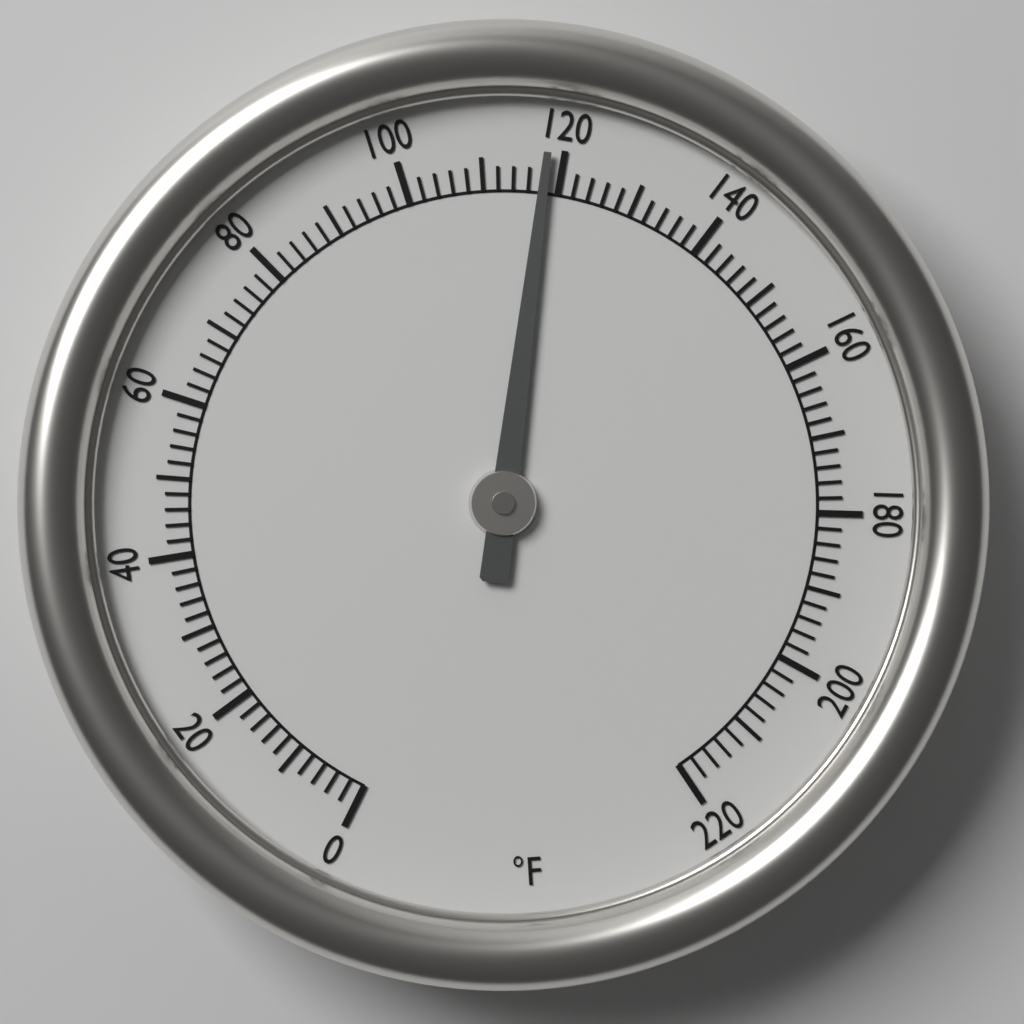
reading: 118 °F
